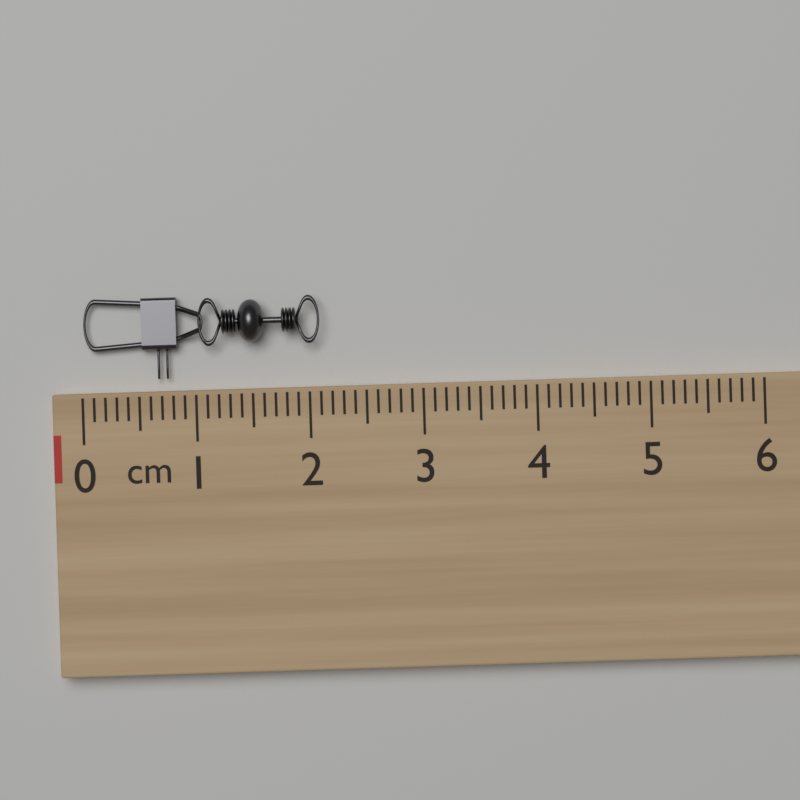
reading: 2.1 cm
